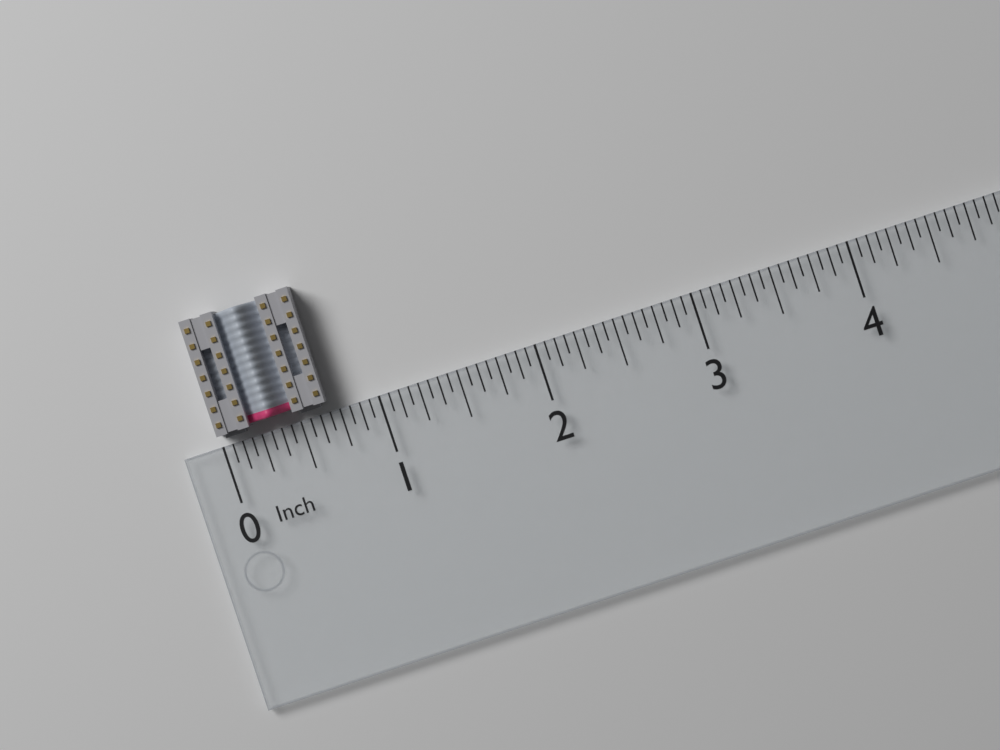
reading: 0.6875 in
